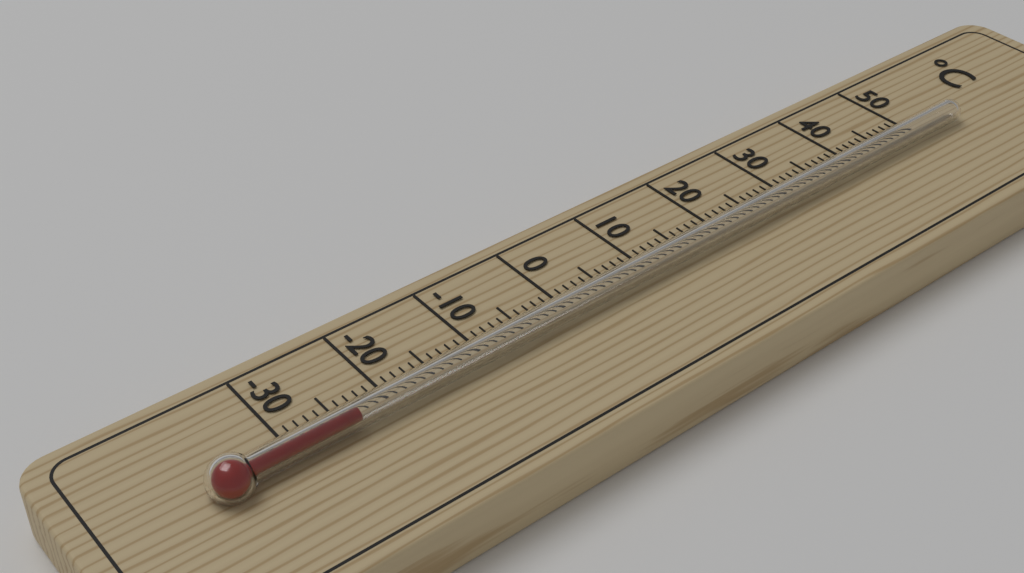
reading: -24 °C
